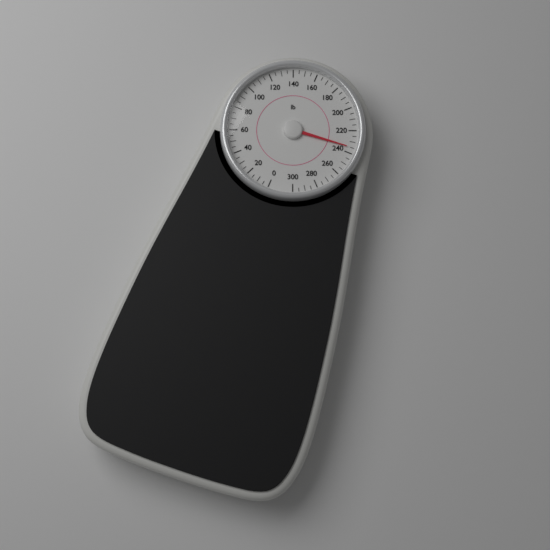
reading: 235 lb
